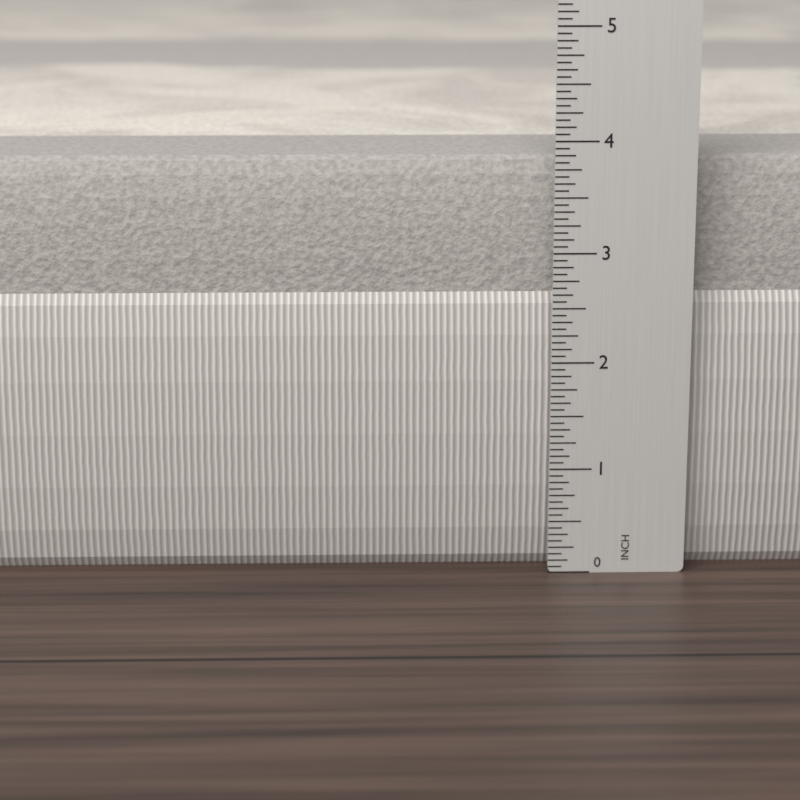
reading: 3.8125 in
